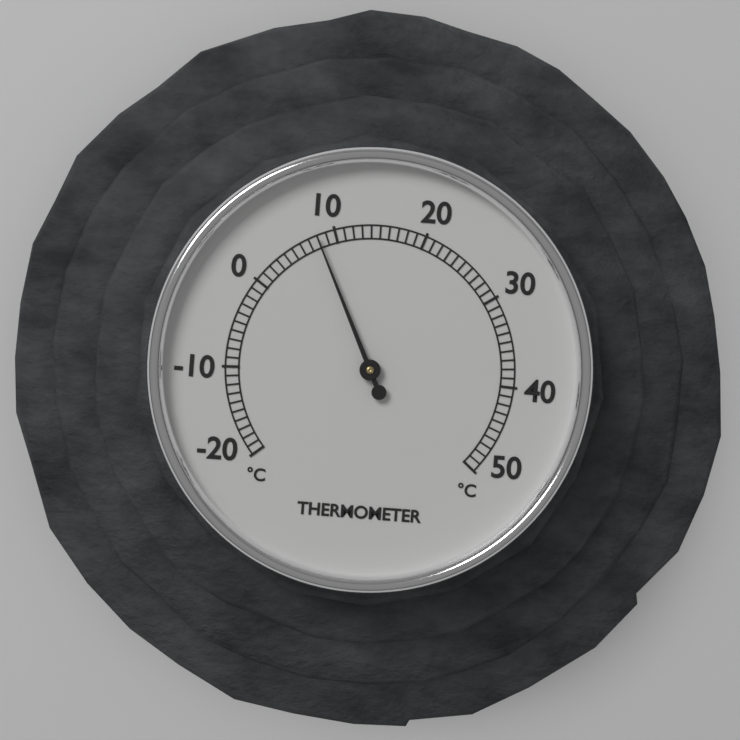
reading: 8 °C
